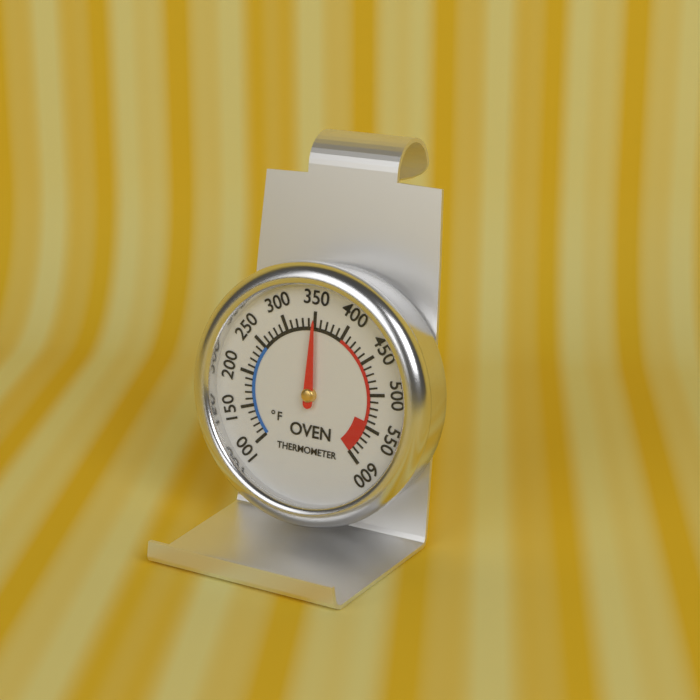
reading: 350 °F
